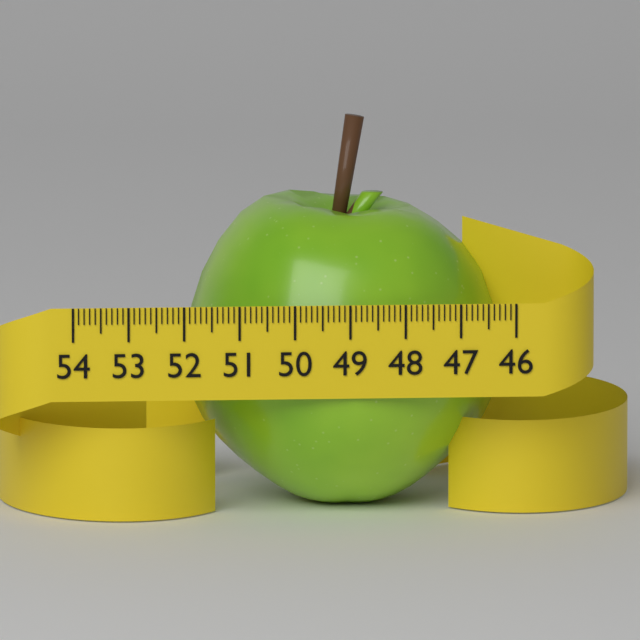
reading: 51.8 (no unit)
